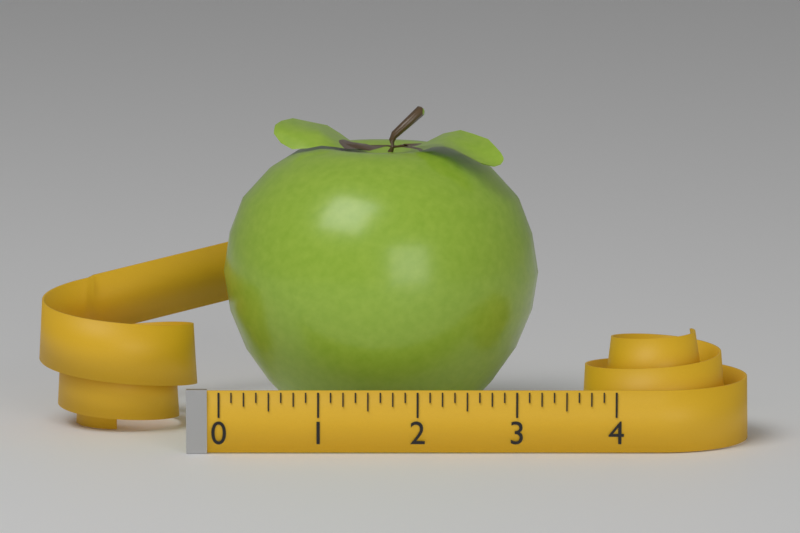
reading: 3.250 (no unit)
